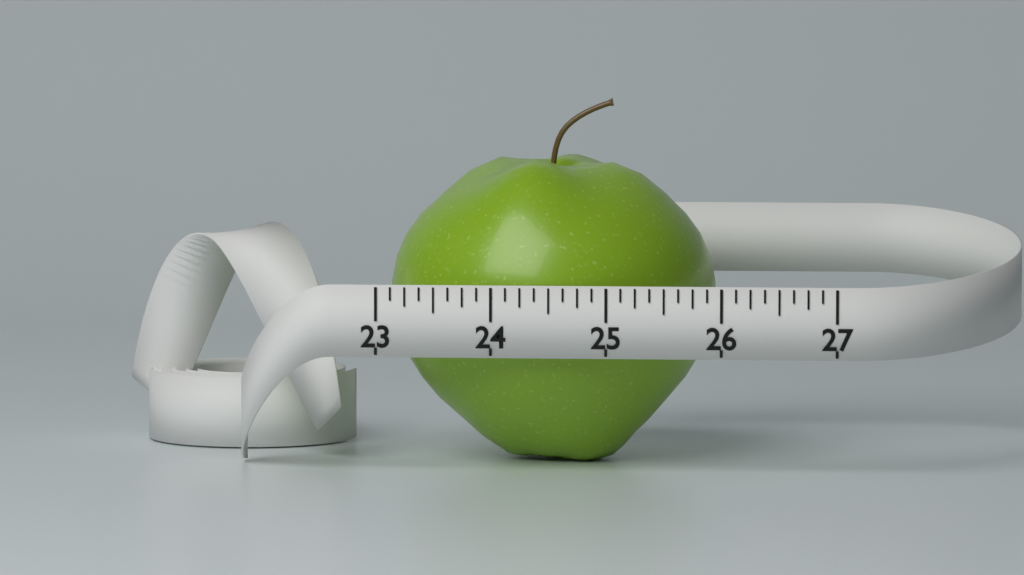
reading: 25.875 (no unit)
